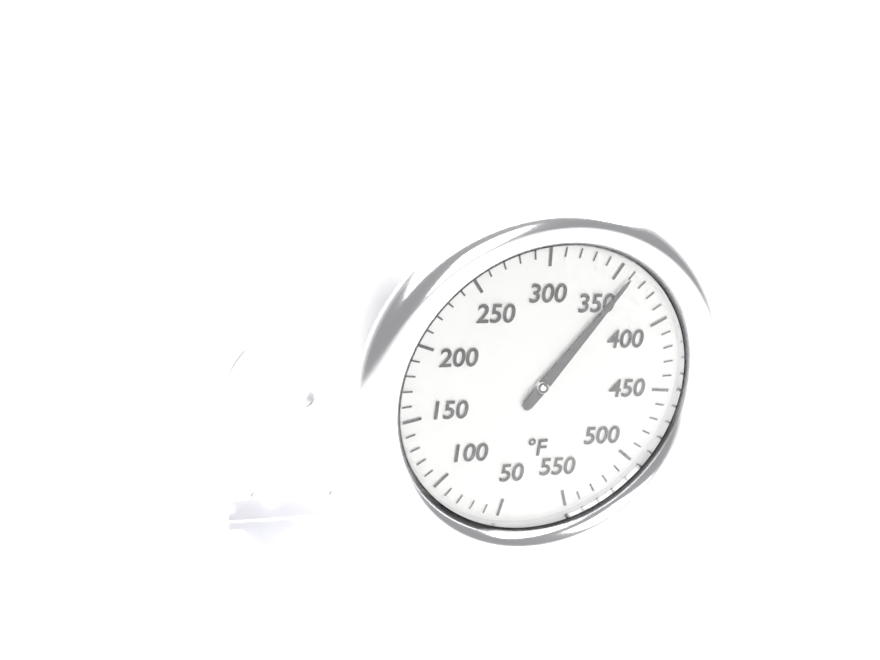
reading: 360 °F
